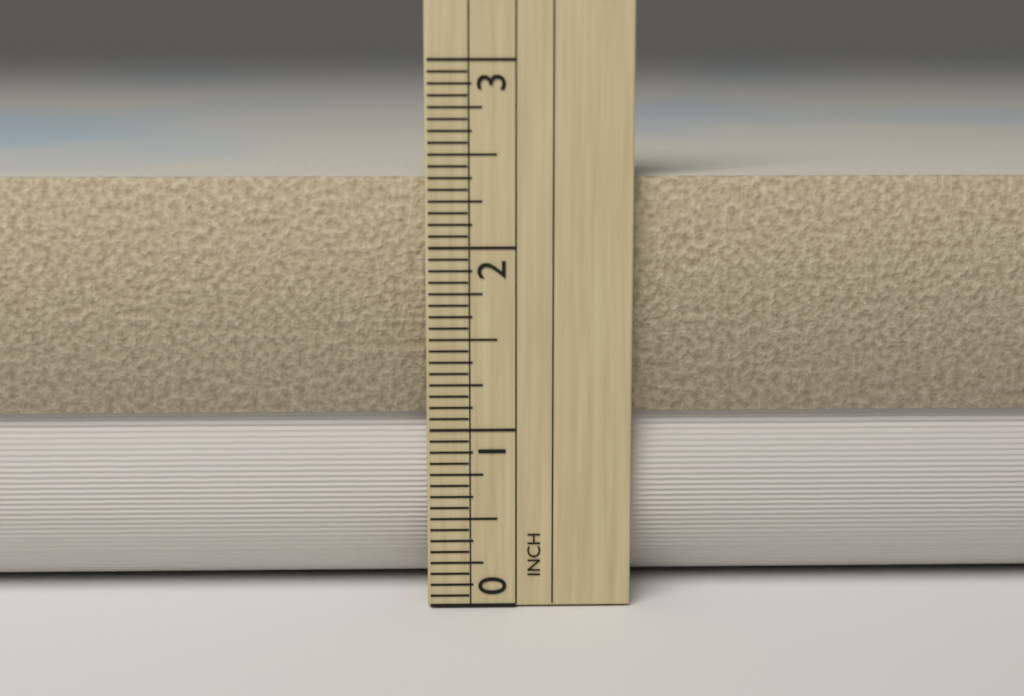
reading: 2.3750 in
